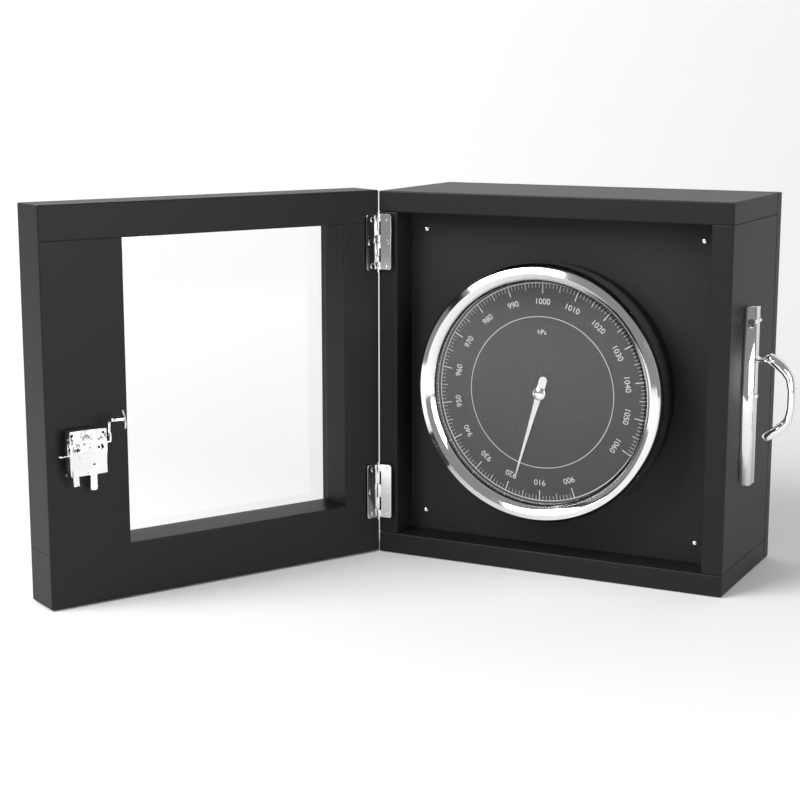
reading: 918 hPa
